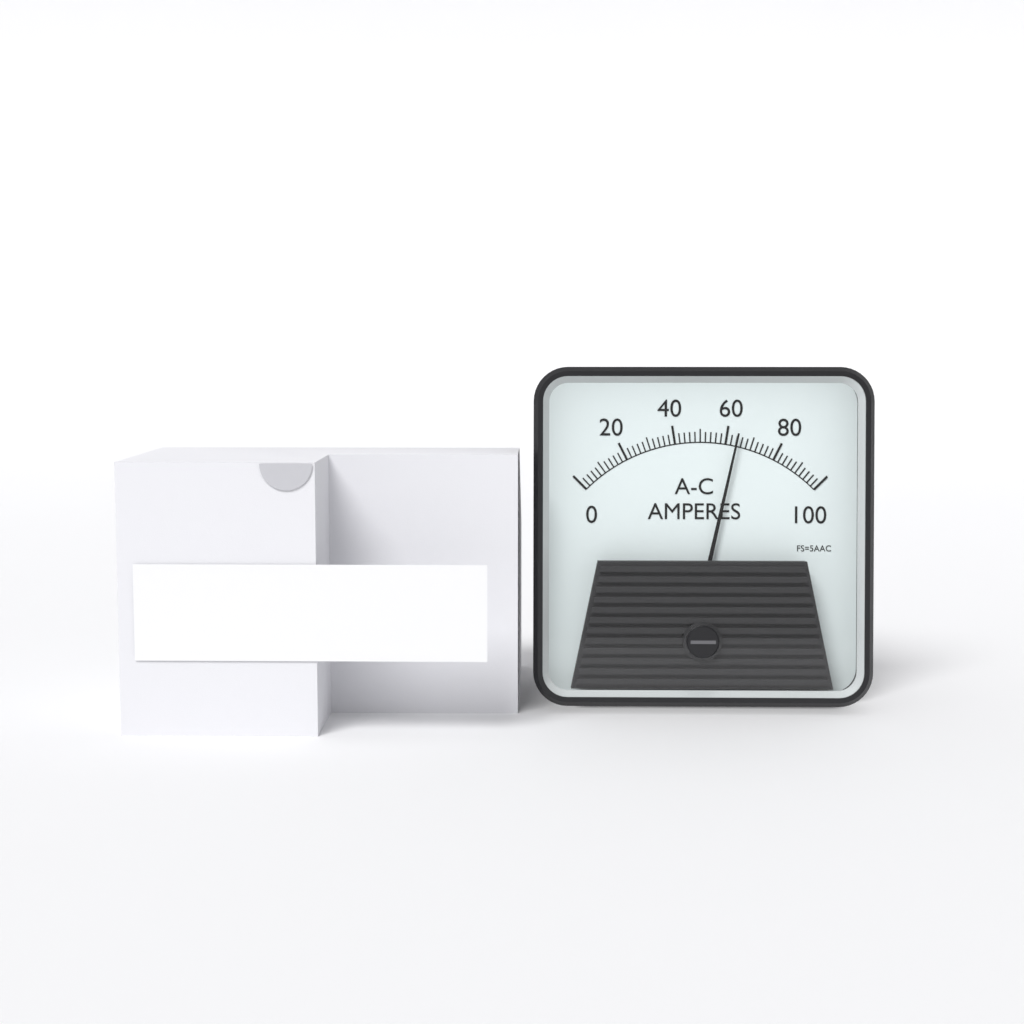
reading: 64 A
